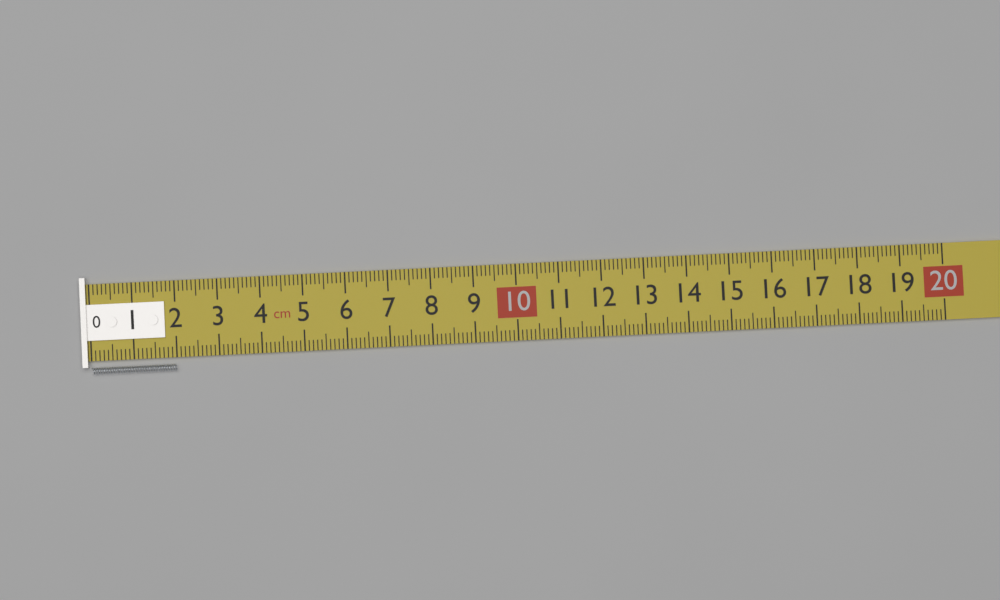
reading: 2.0 cm
